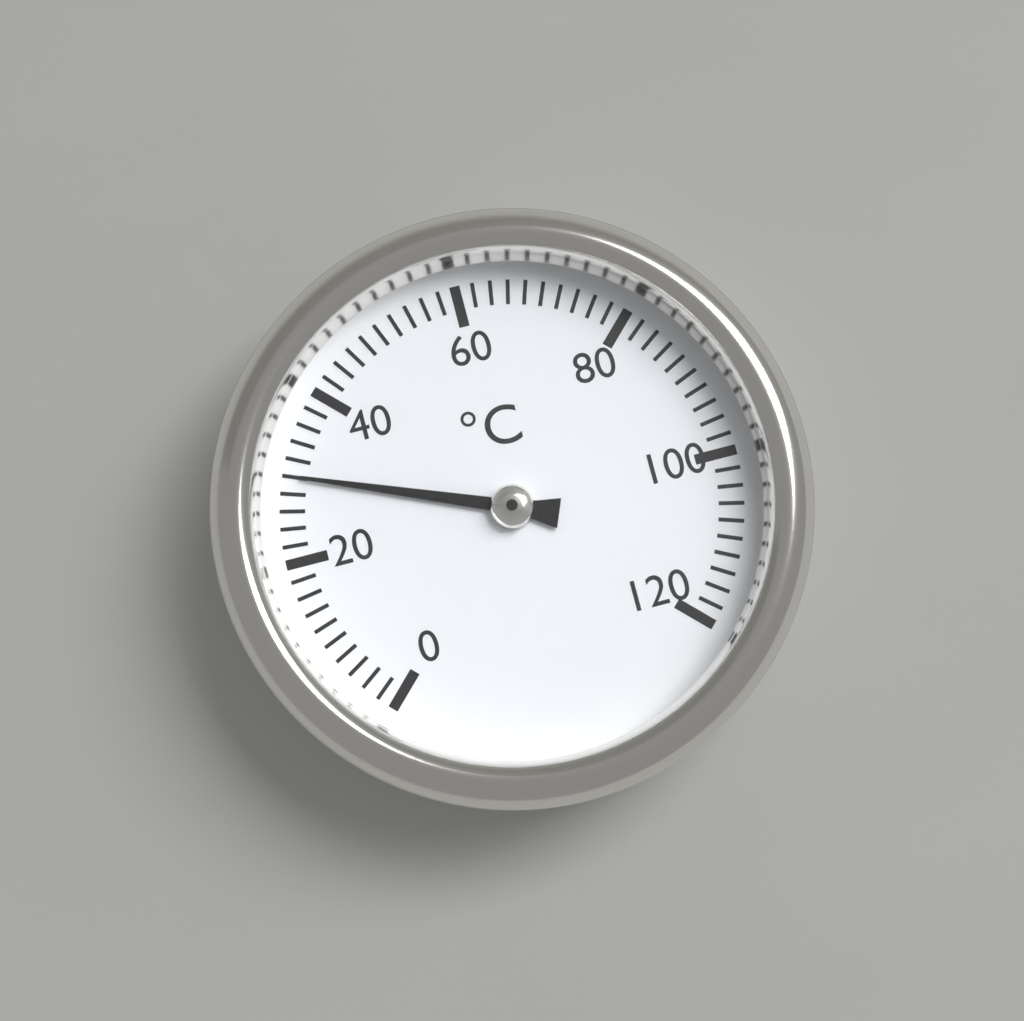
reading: 30 °C
